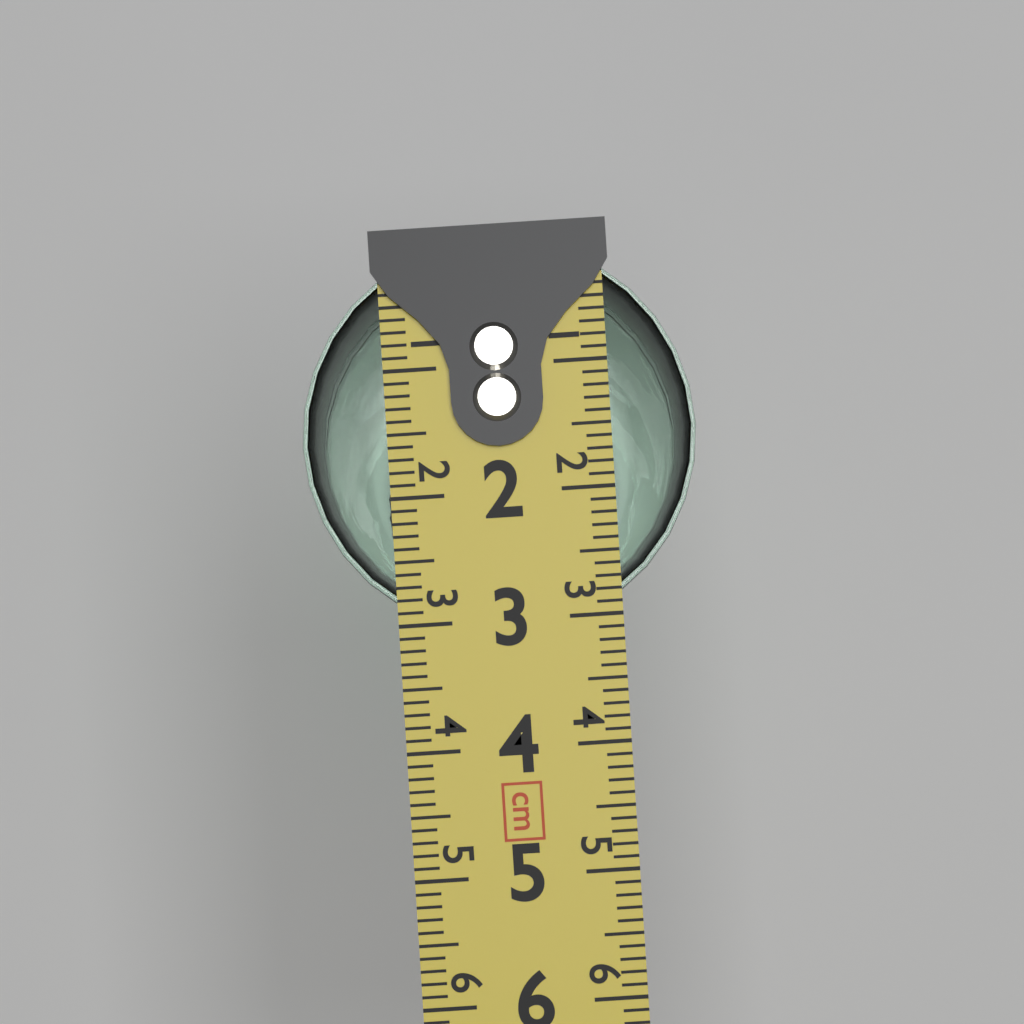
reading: 3.1 cm
